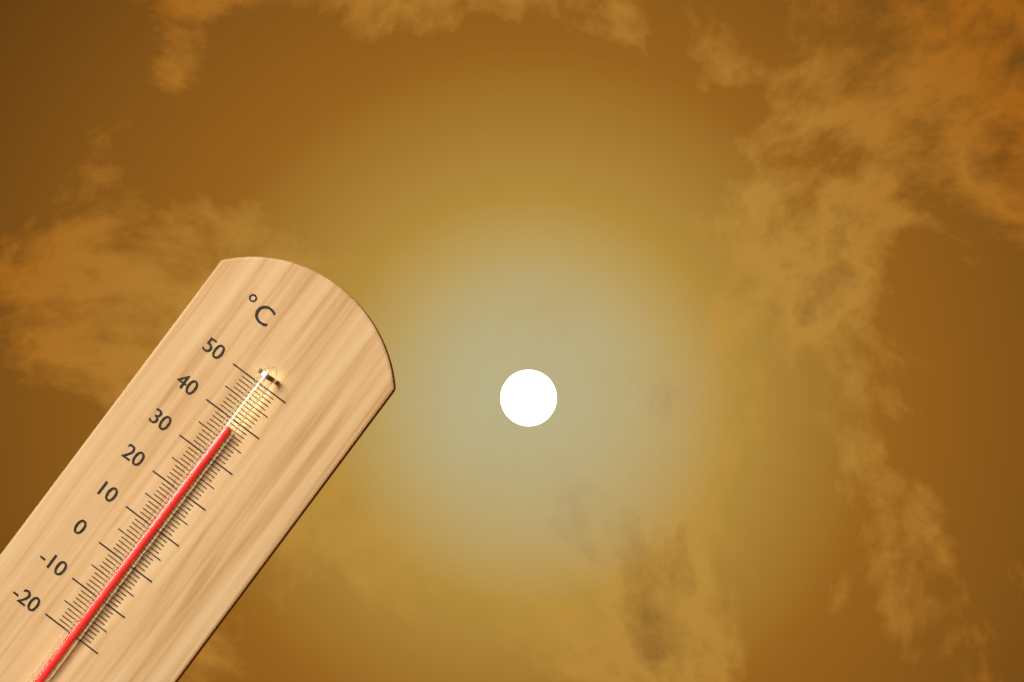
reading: 38 °C
